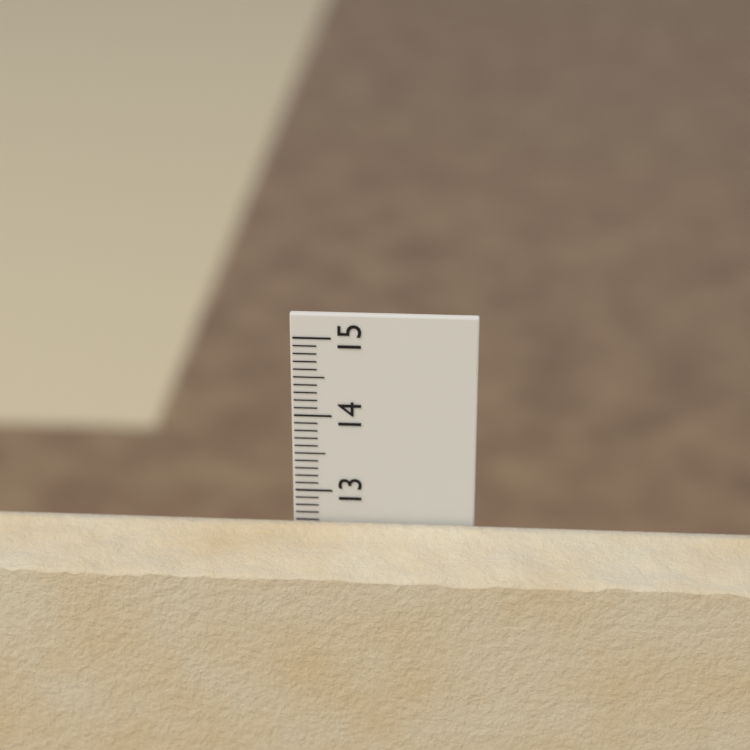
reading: 12.6 cm
